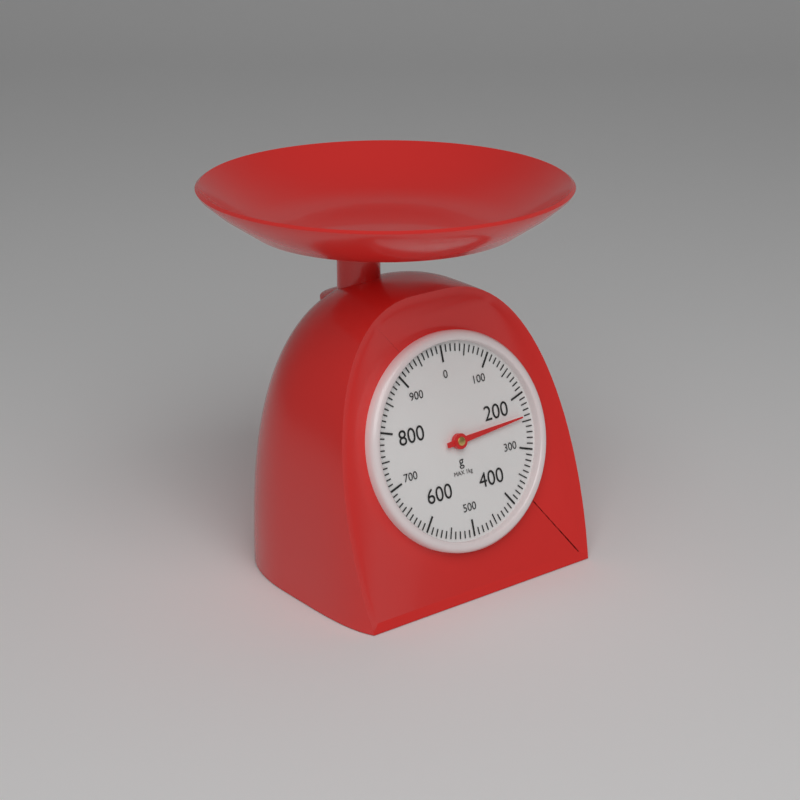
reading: 240 g
